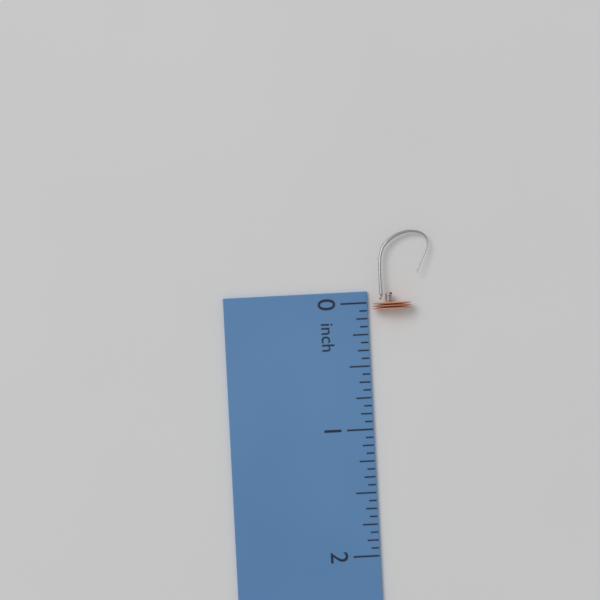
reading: 0.0625 inch
